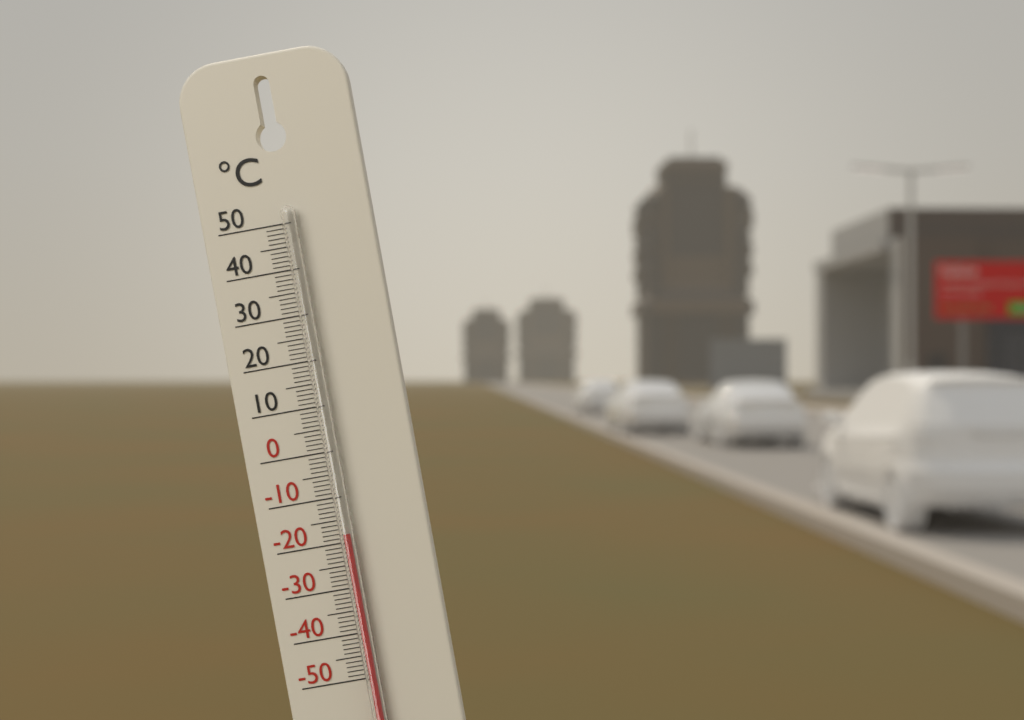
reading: -18 °C
